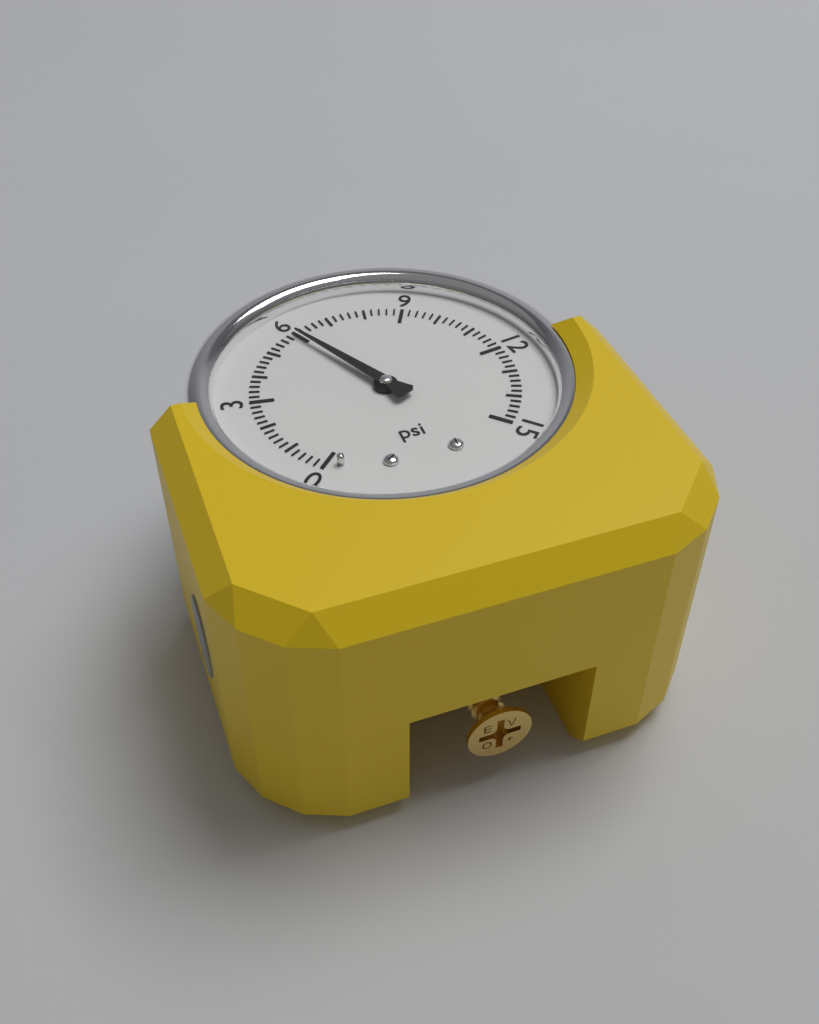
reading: 6.0 psi
